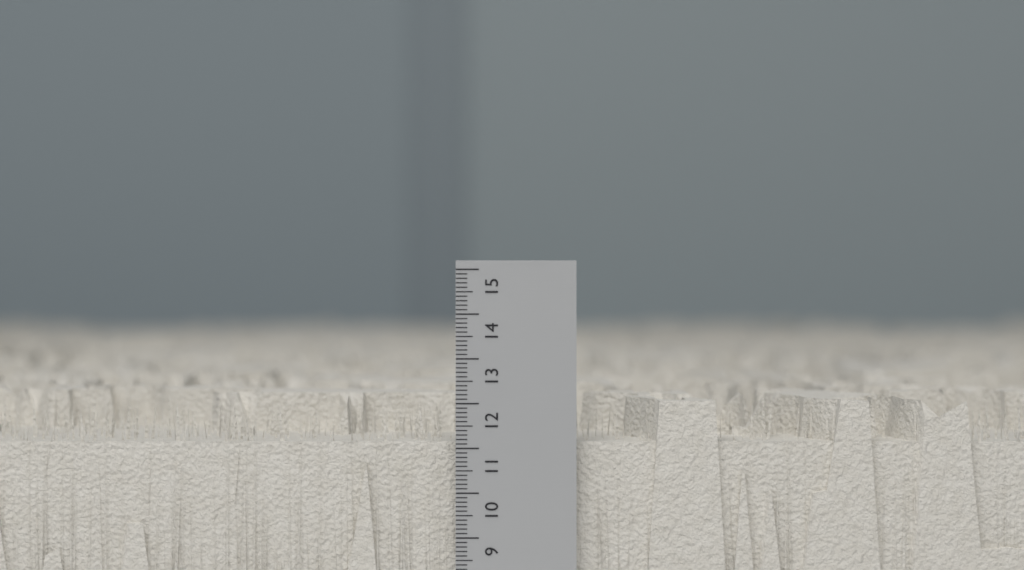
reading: 12.1 cm
